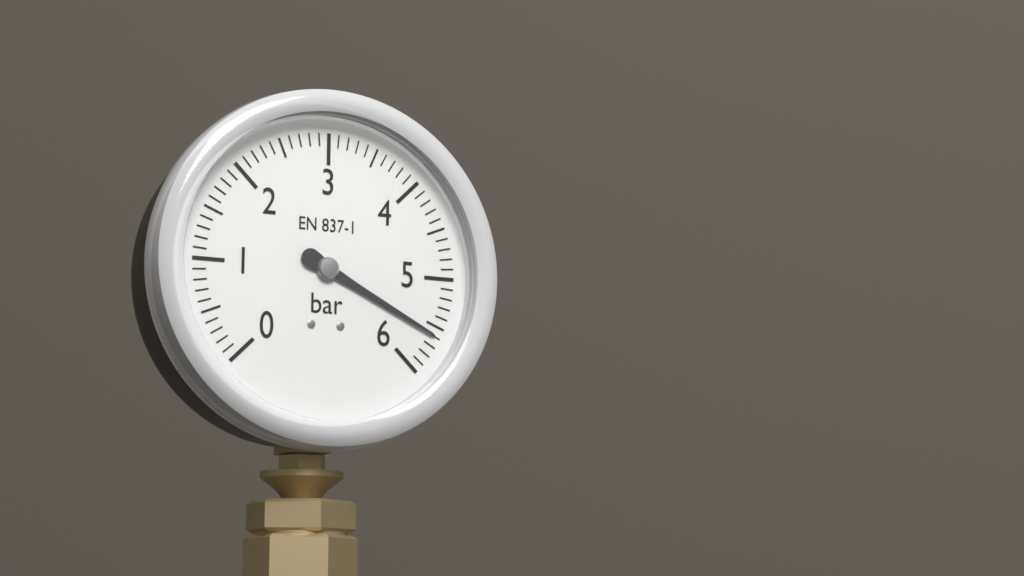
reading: 5.6 bar
